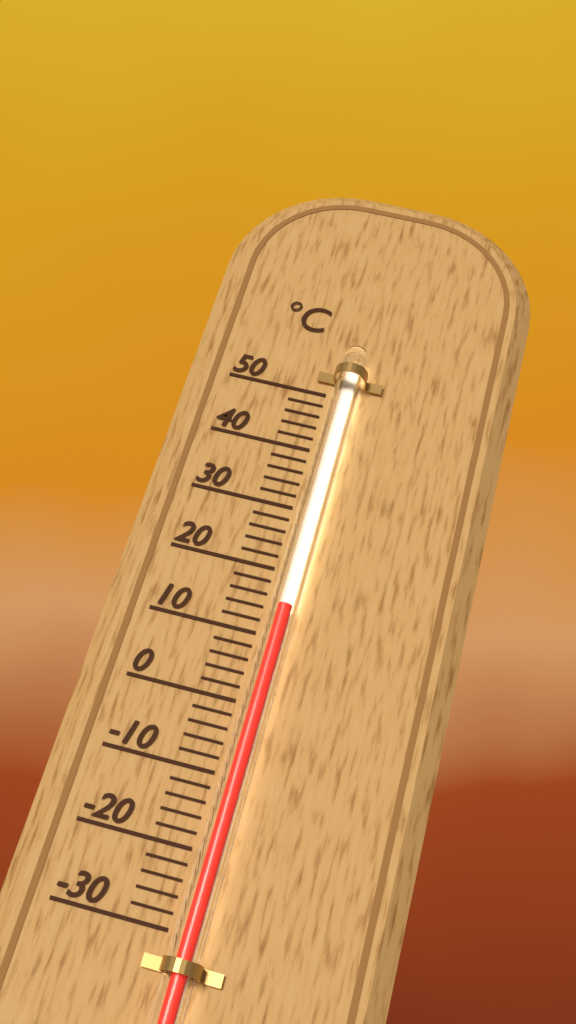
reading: 14 °C
